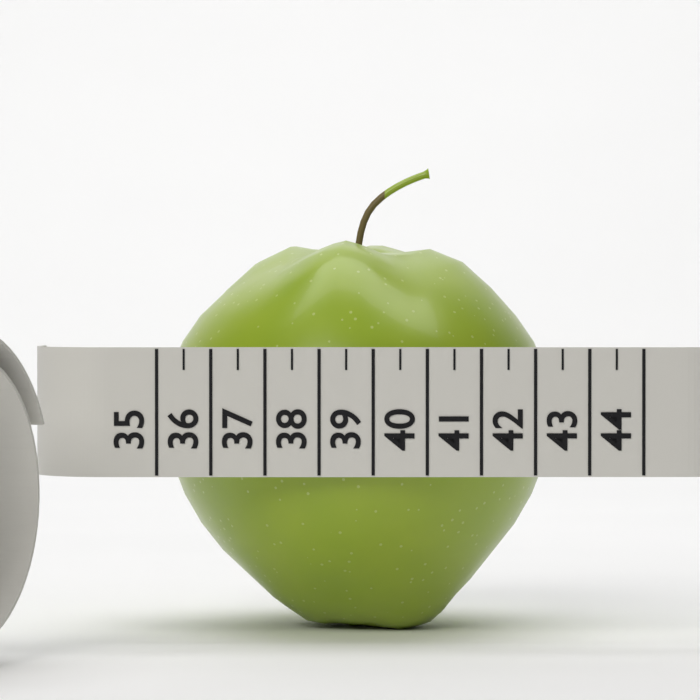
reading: 42.5 (no unit)
